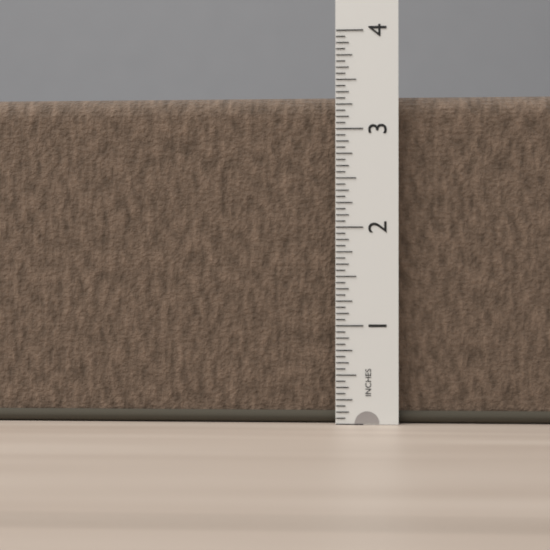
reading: 3.3750 in
